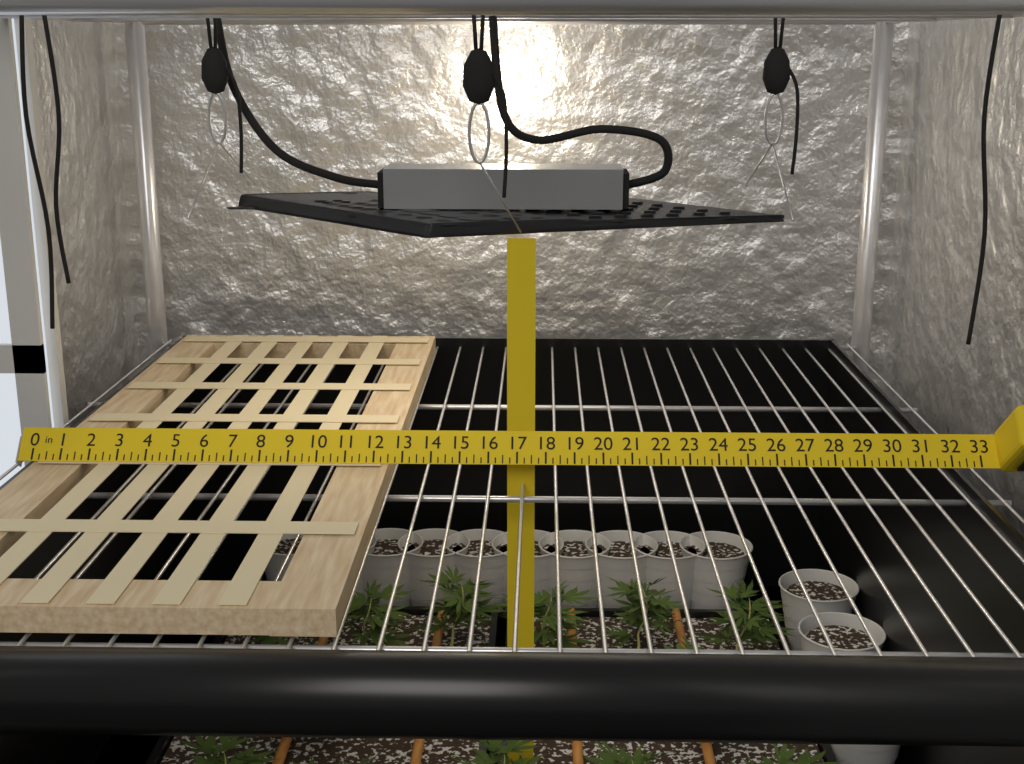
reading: 12.50 in
